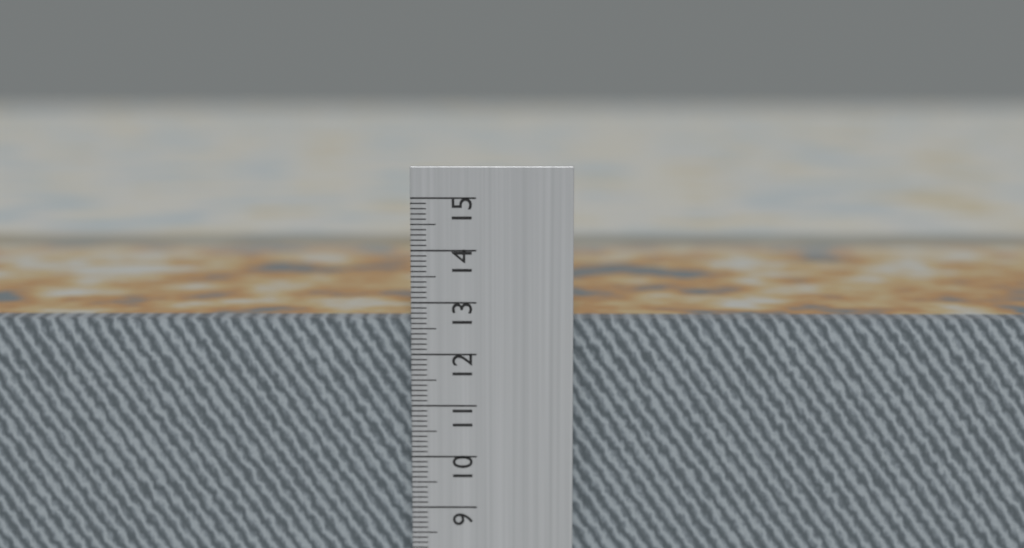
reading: 12.6 cm
